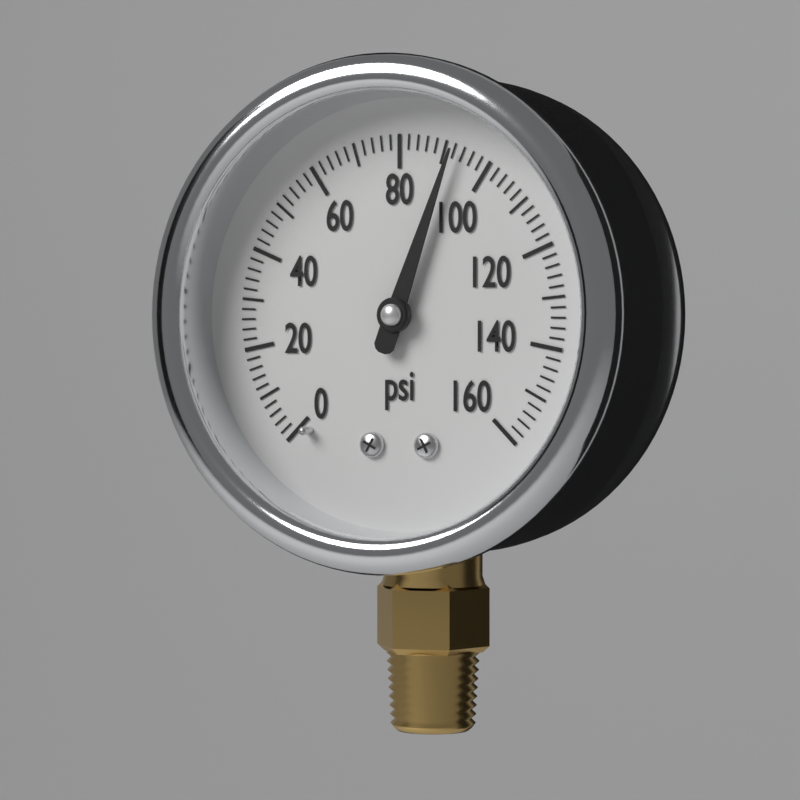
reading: 92 psi
